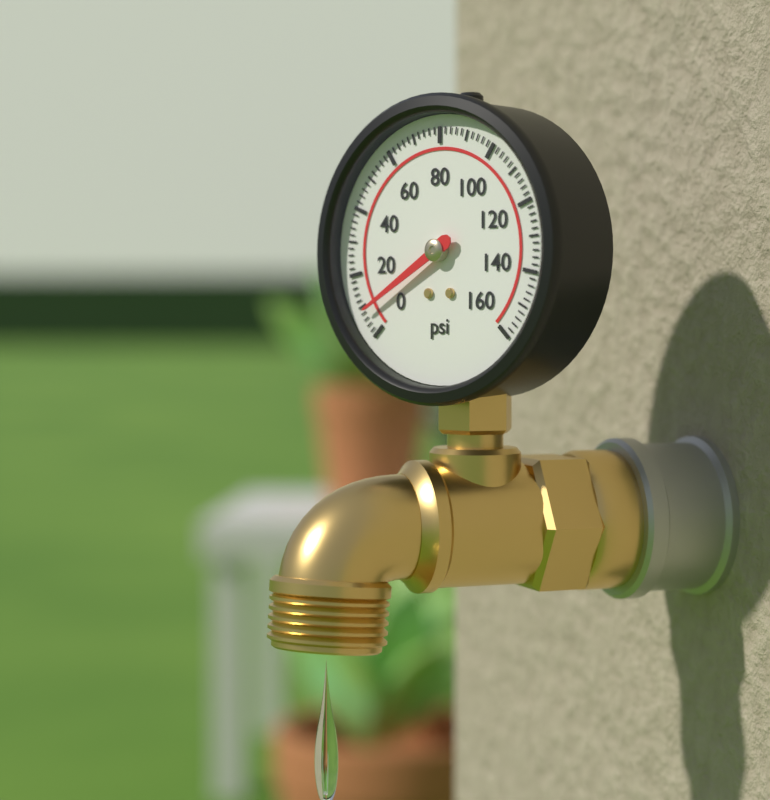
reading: 8 psi
